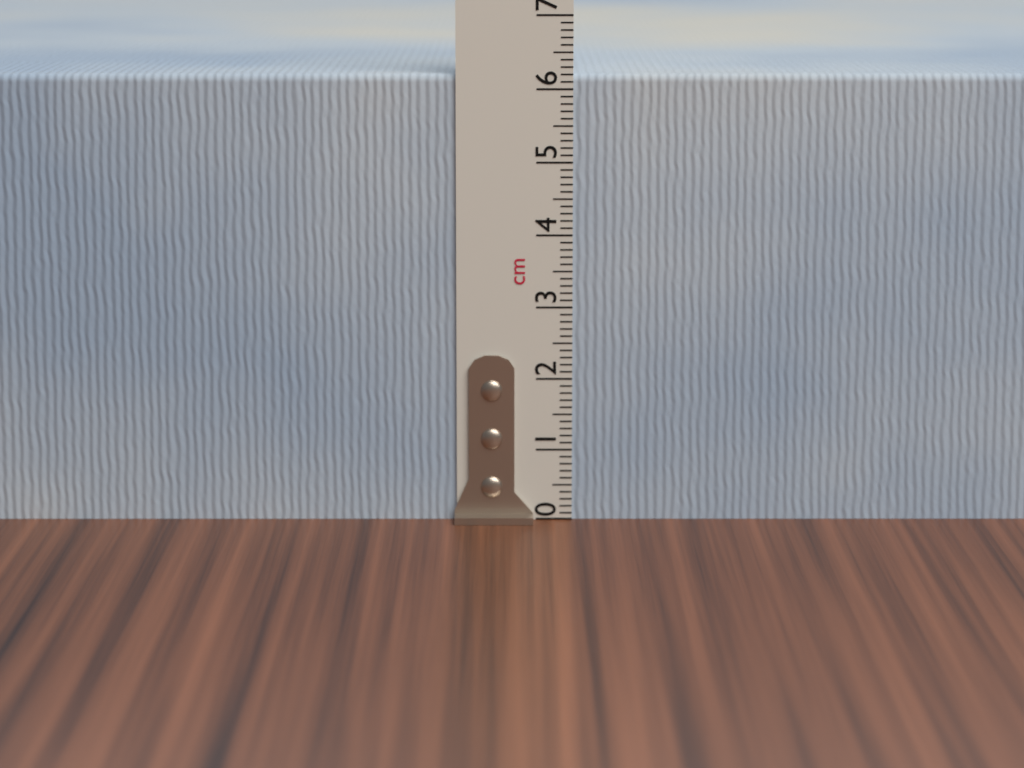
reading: 6.2 cm
